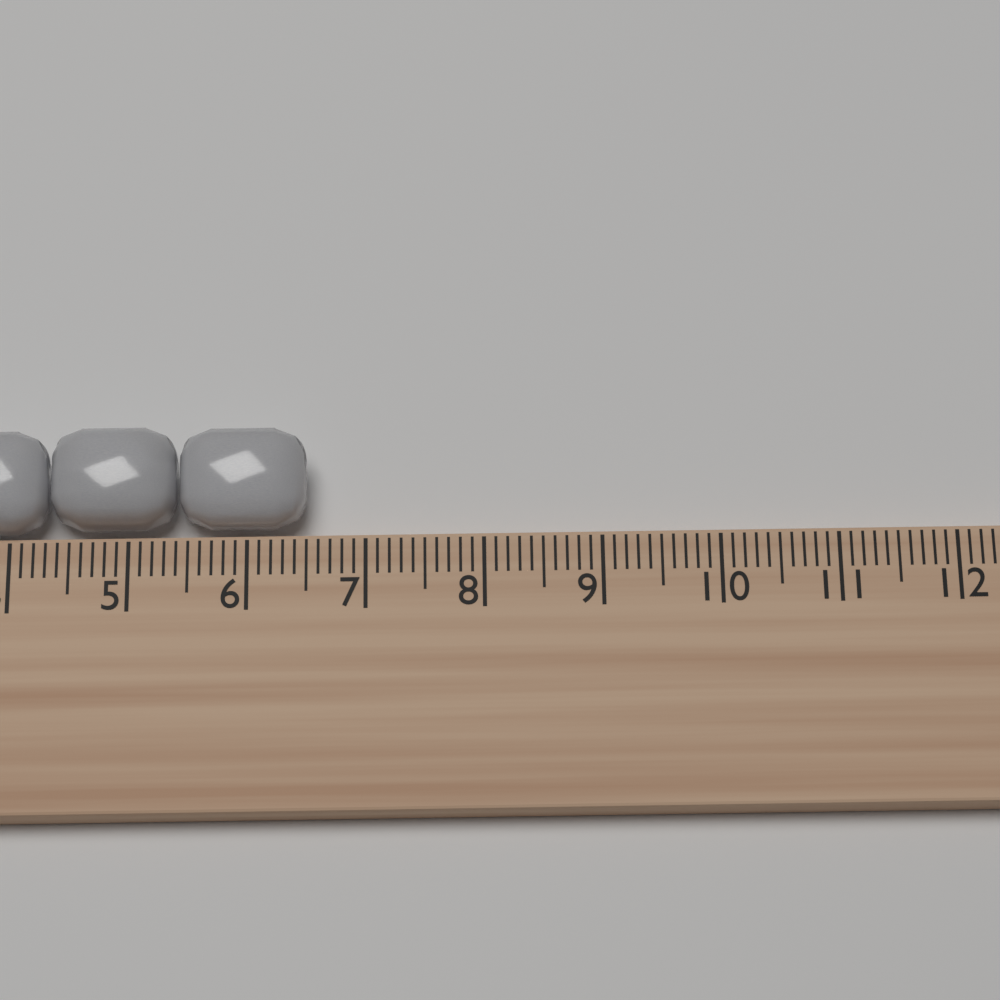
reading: 6.5 cm
